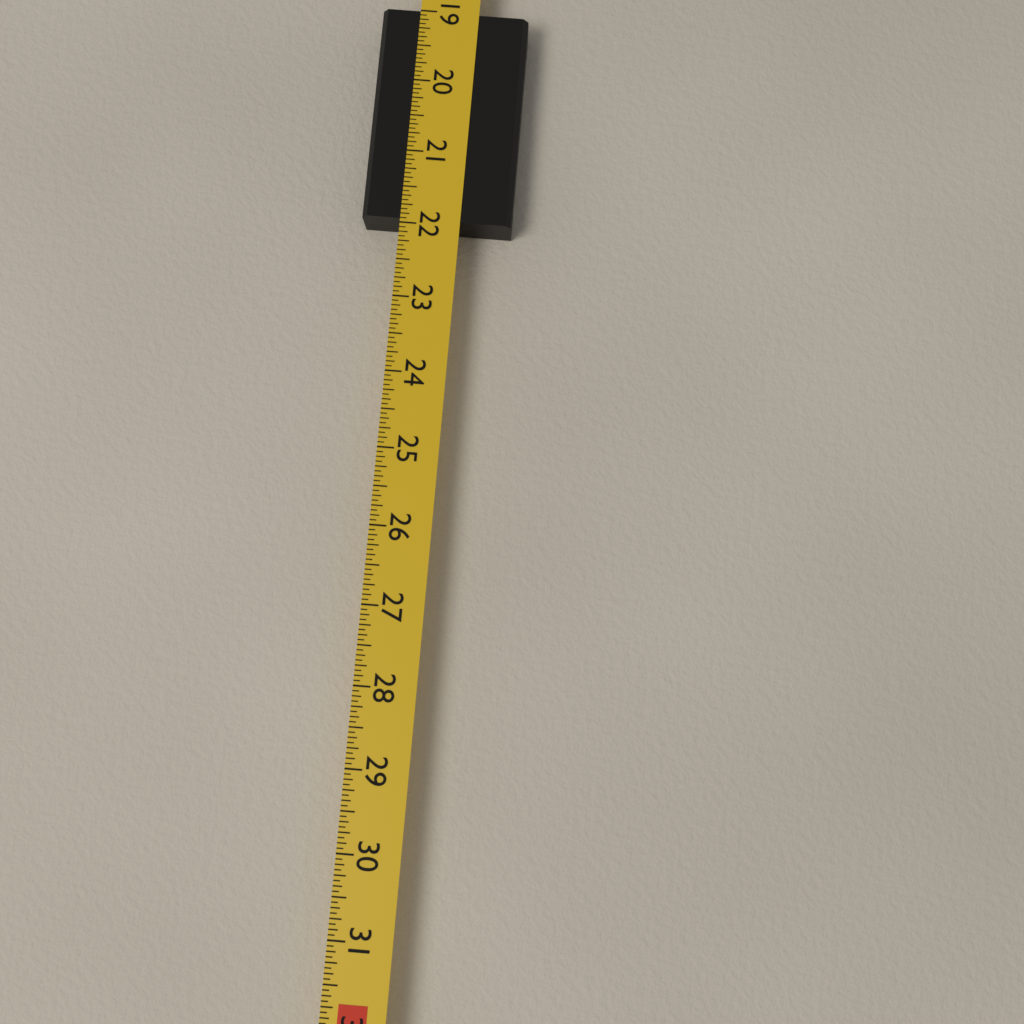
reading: 21.9375 in
